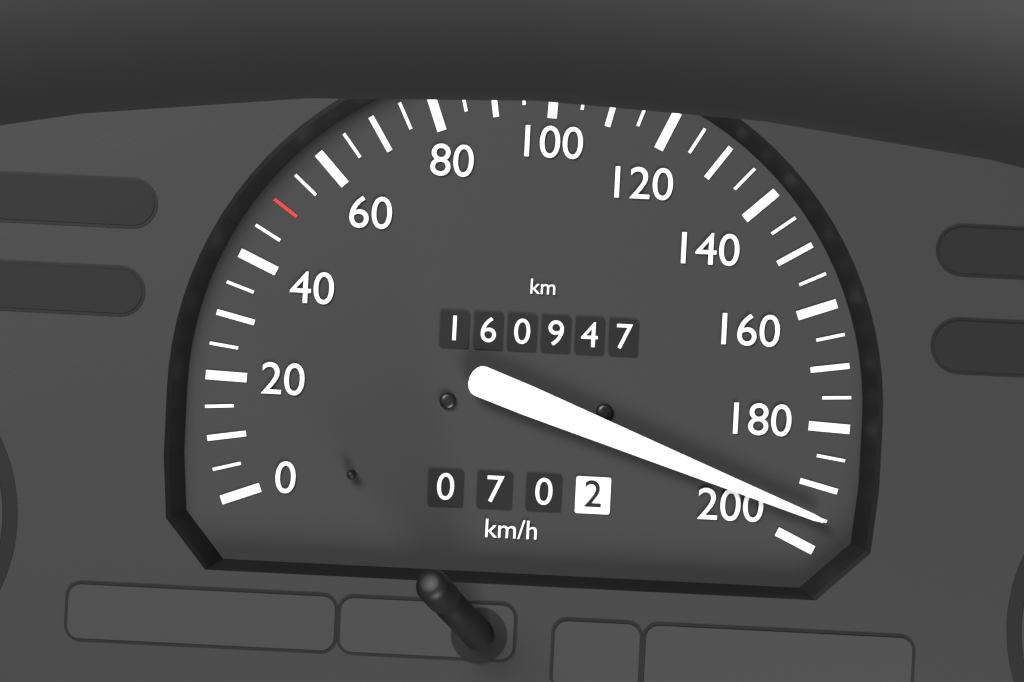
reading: 195 km/h
